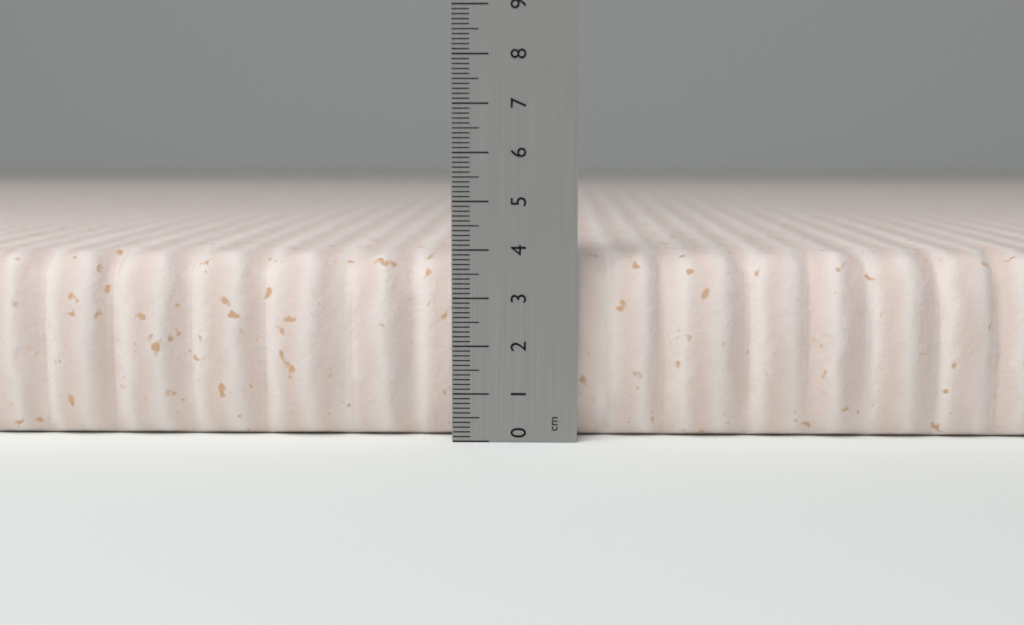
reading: 3.9 cm
